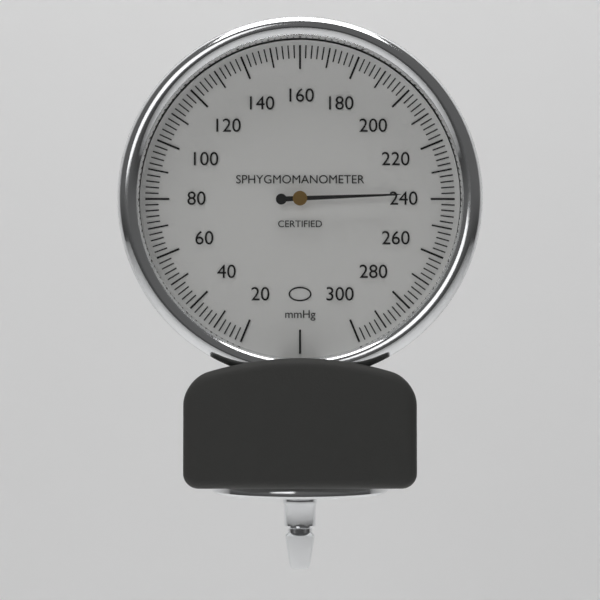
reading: 238 mmHg
